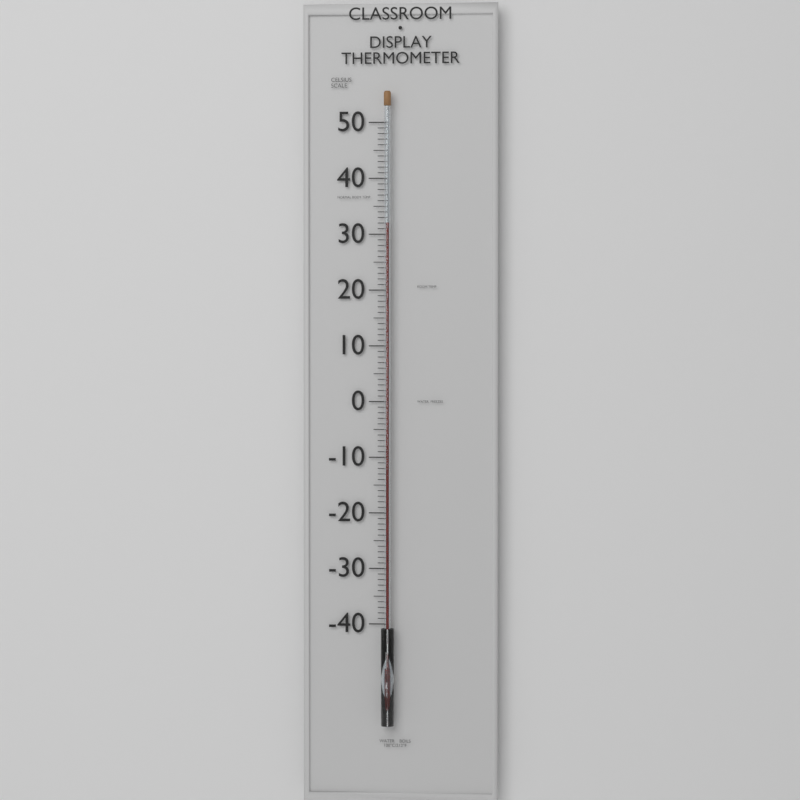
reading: 32 °C
